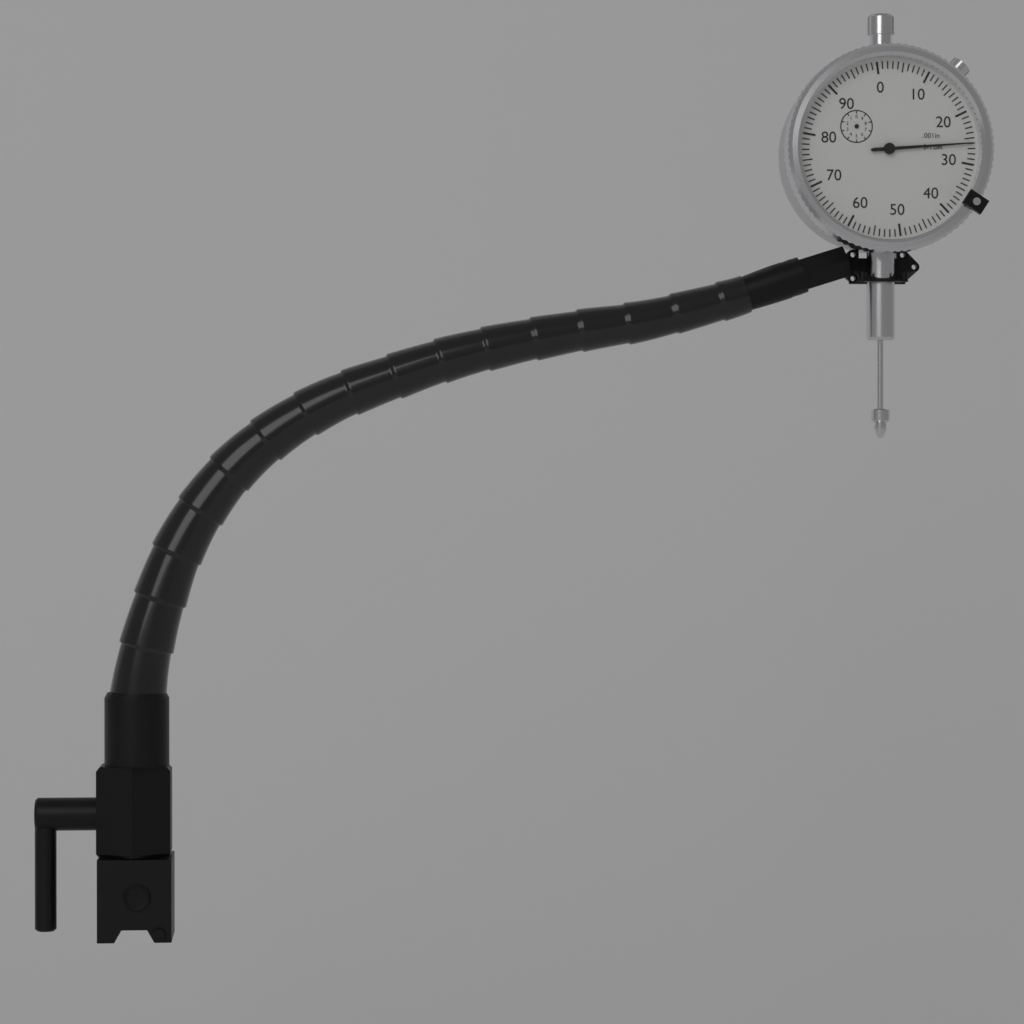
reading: 0.026 in
